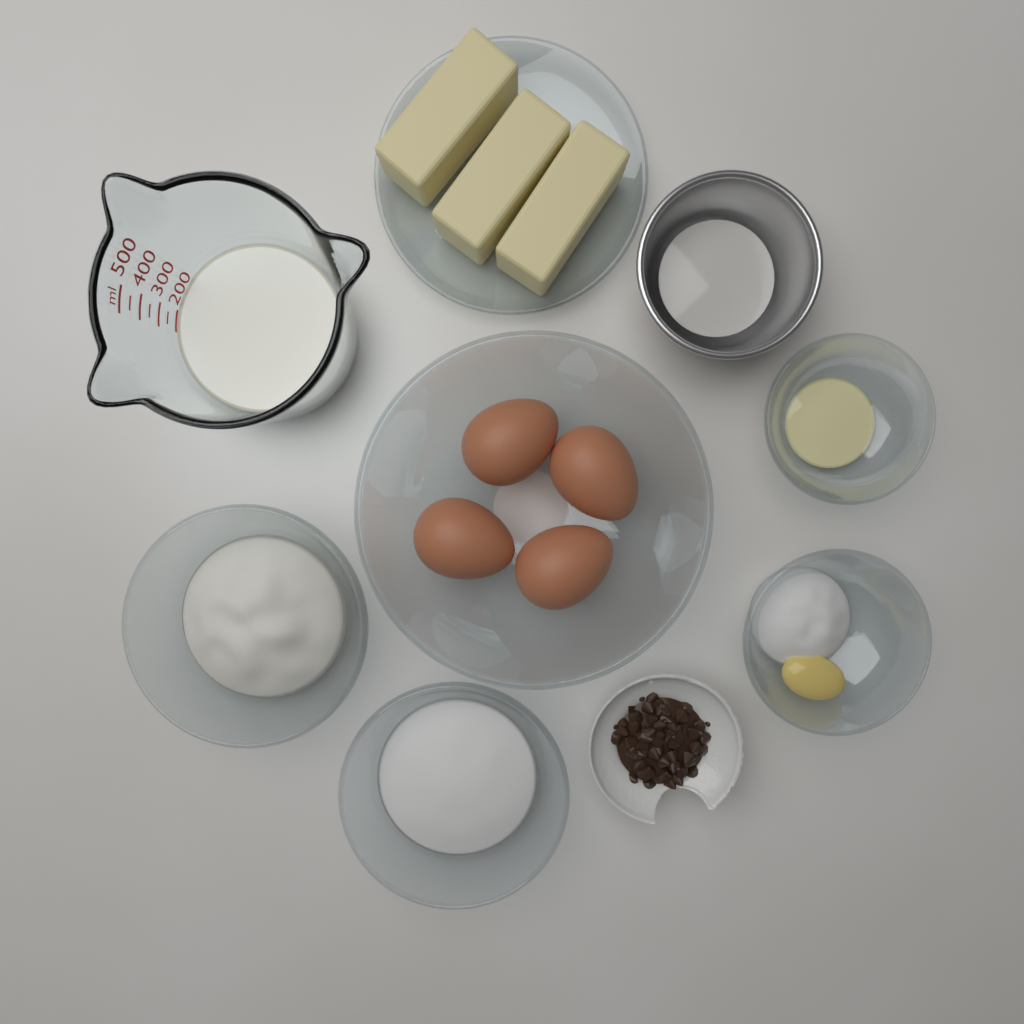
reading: 200 ml
